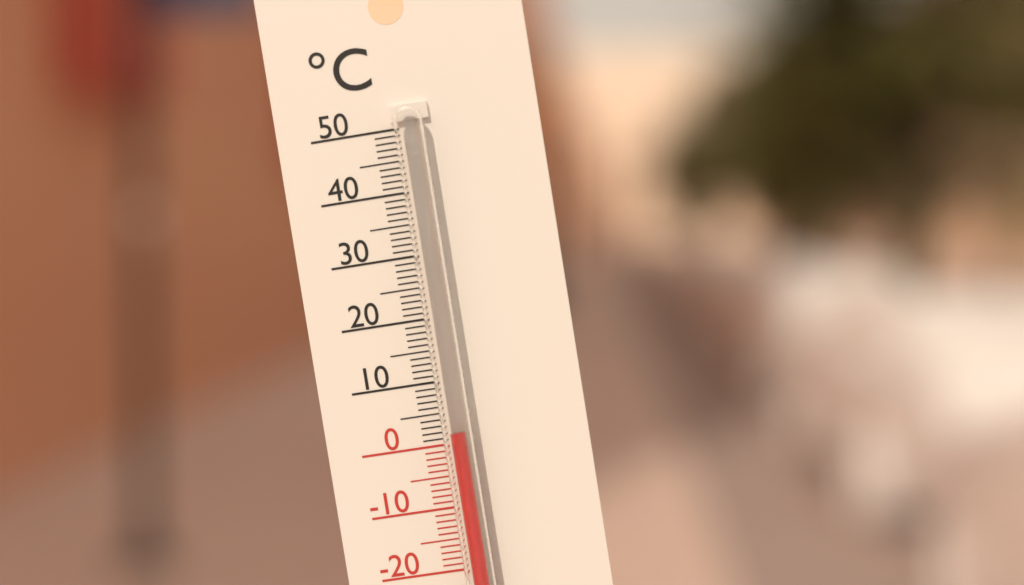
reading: 2 °C
